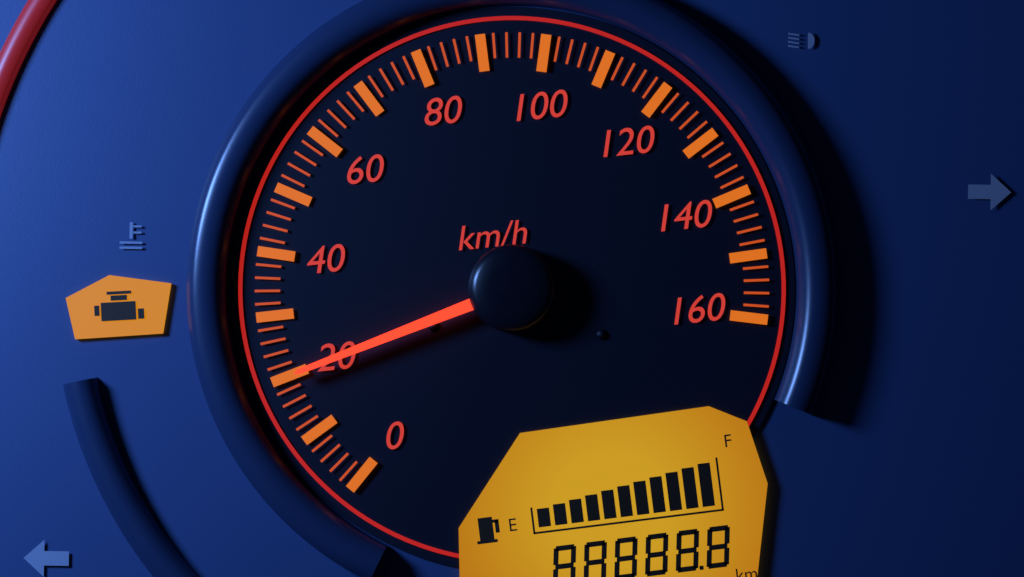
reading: 20 km/h
